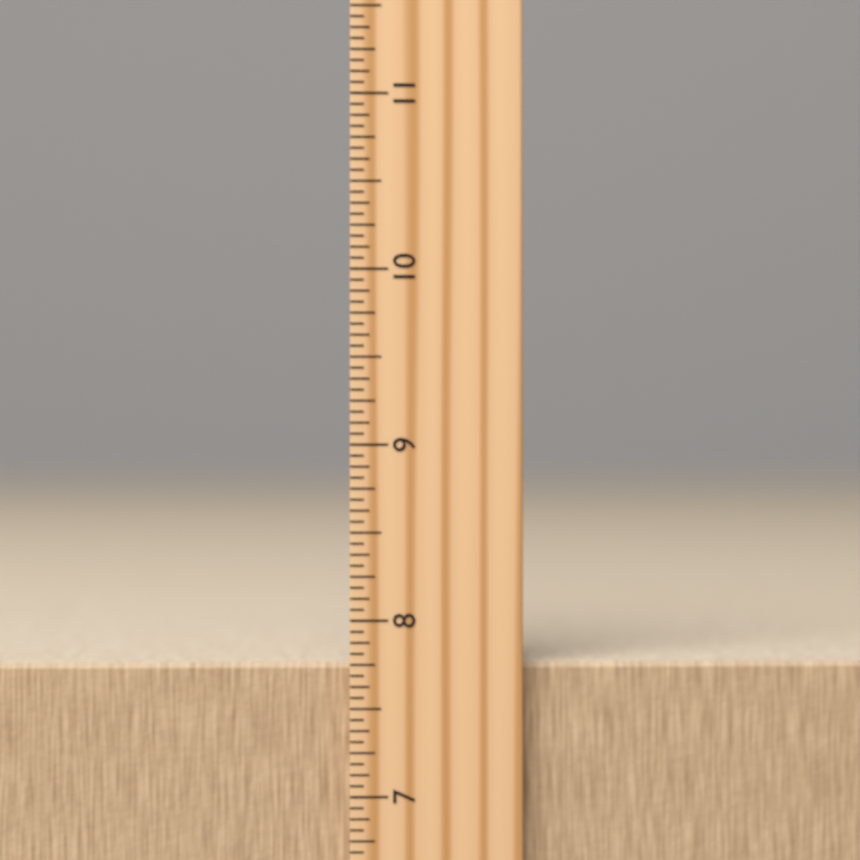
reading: 7.7500 inch
